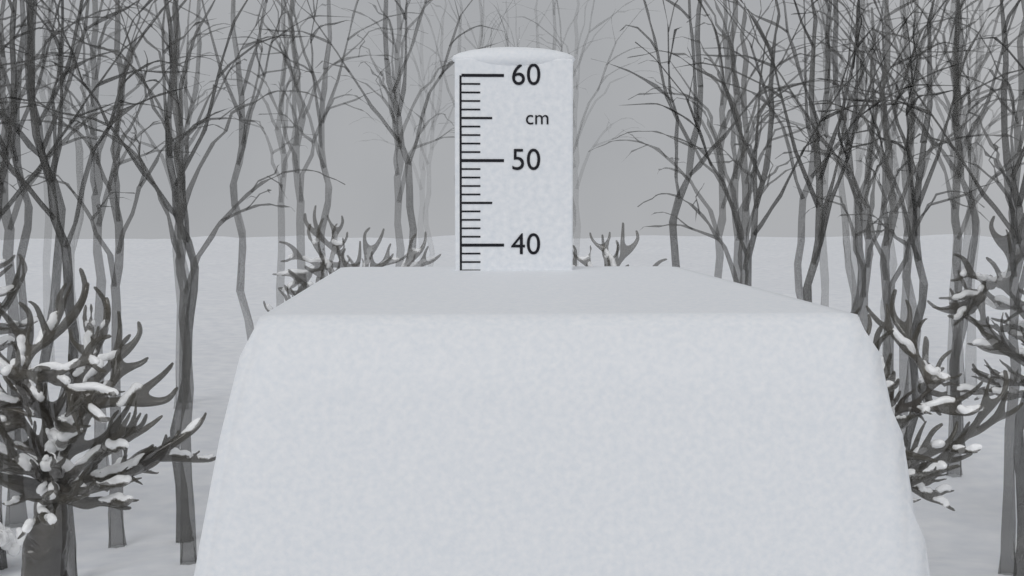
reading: 37 cm
